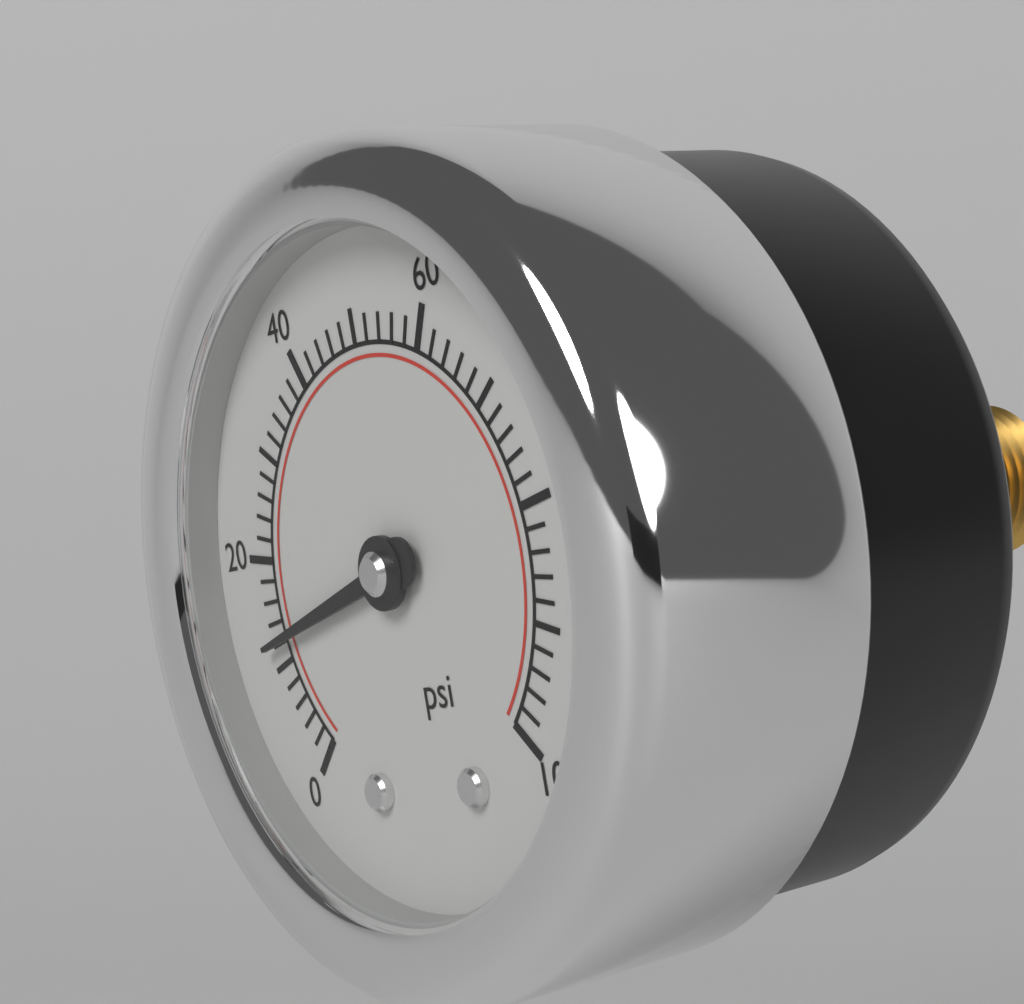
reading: 12 psi
